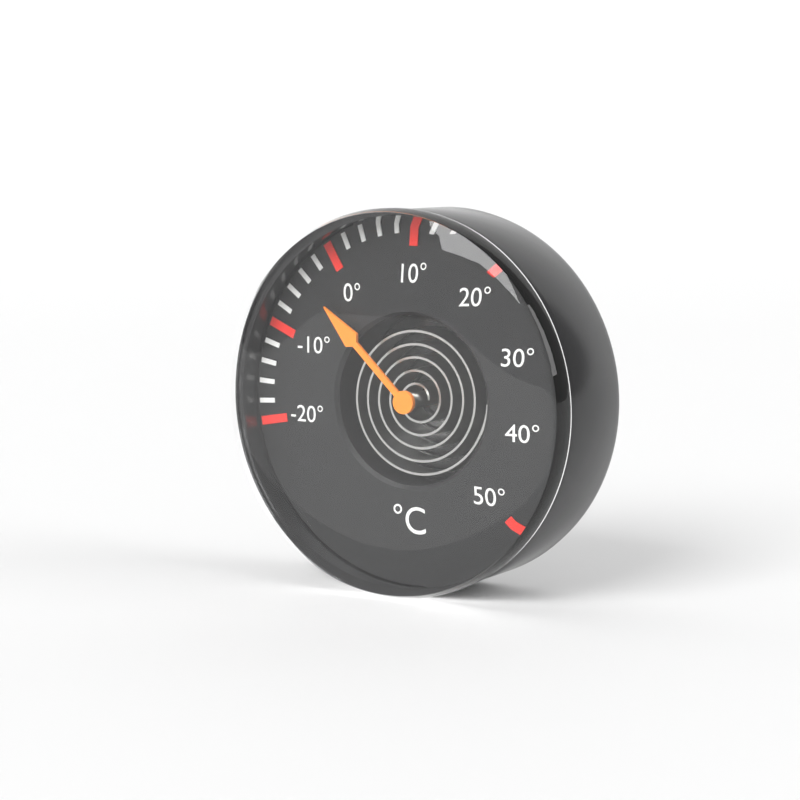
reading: -4 °C
